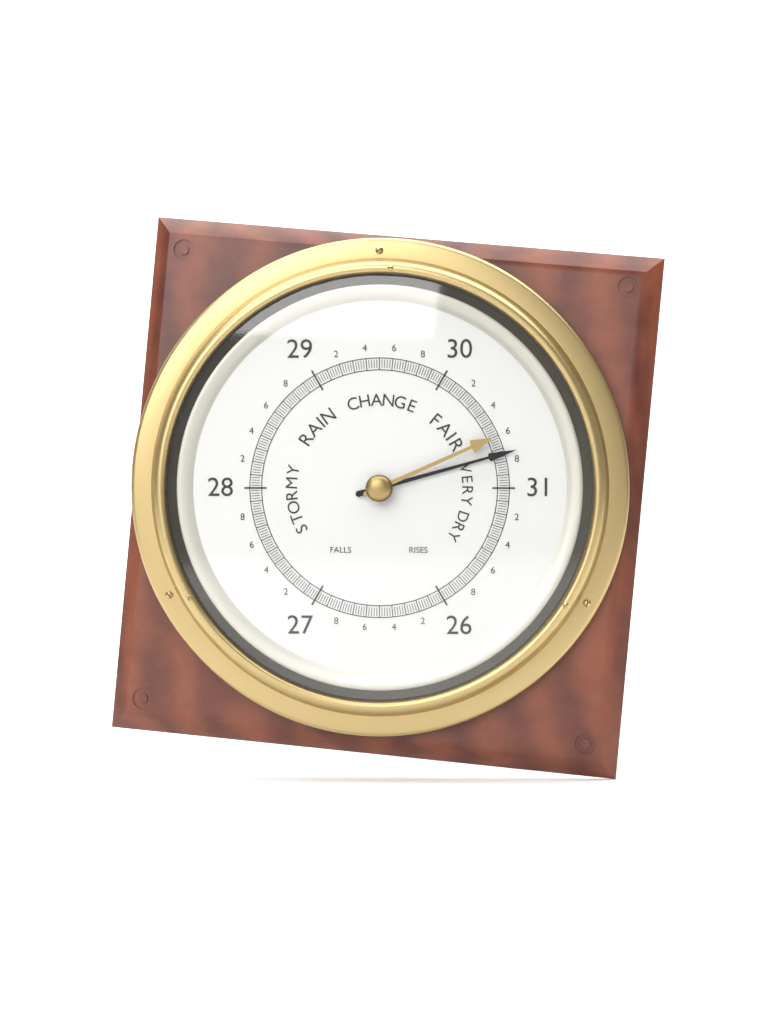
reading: 30.74 (no unit)
